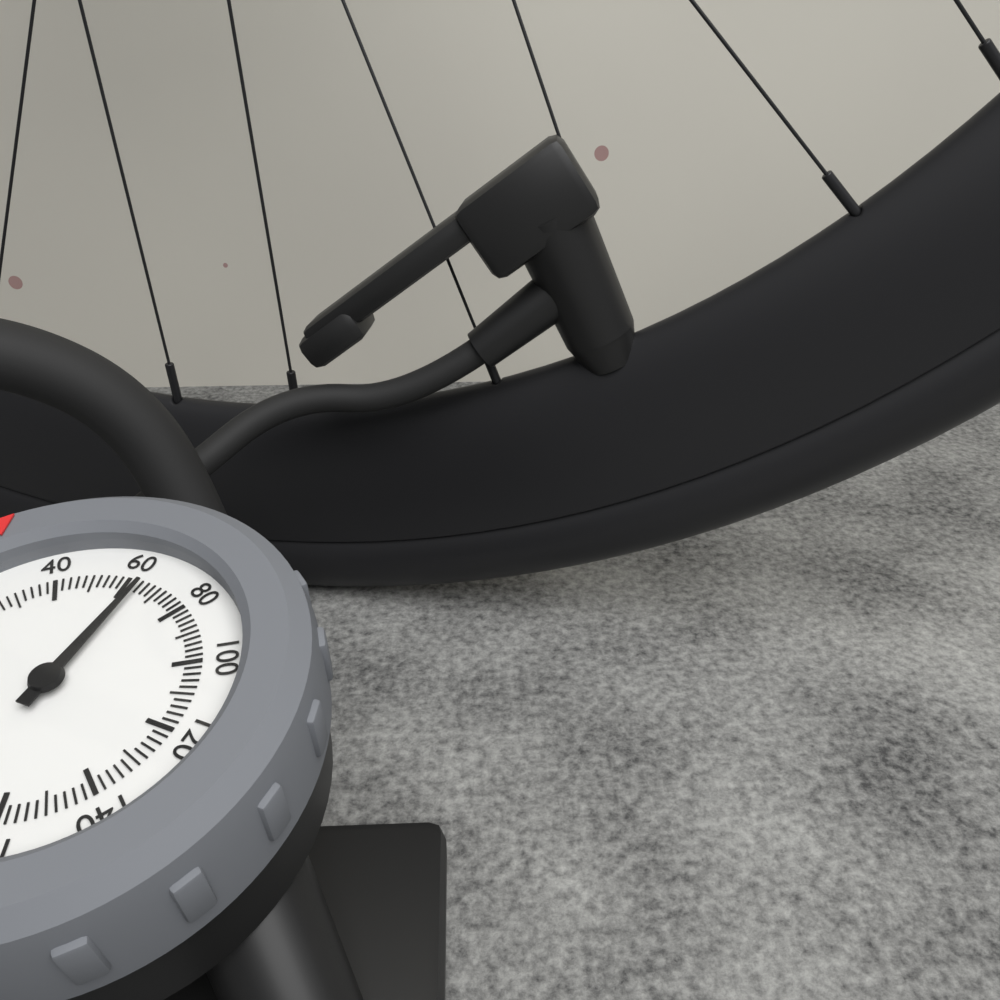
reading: 64 psi
